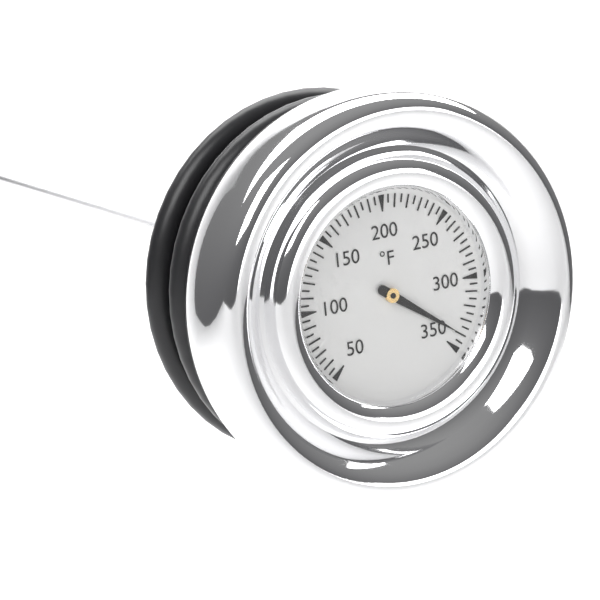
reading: 340 °F
